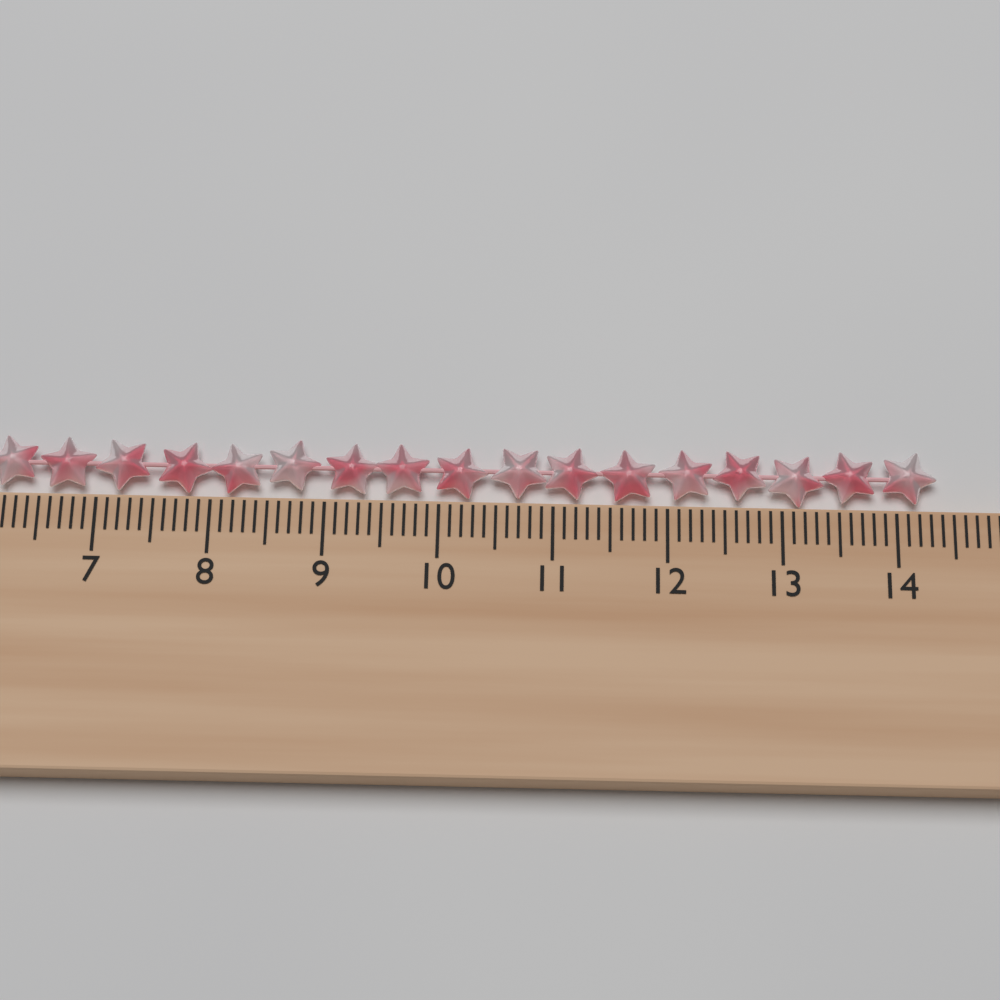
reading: 14.4 cm
